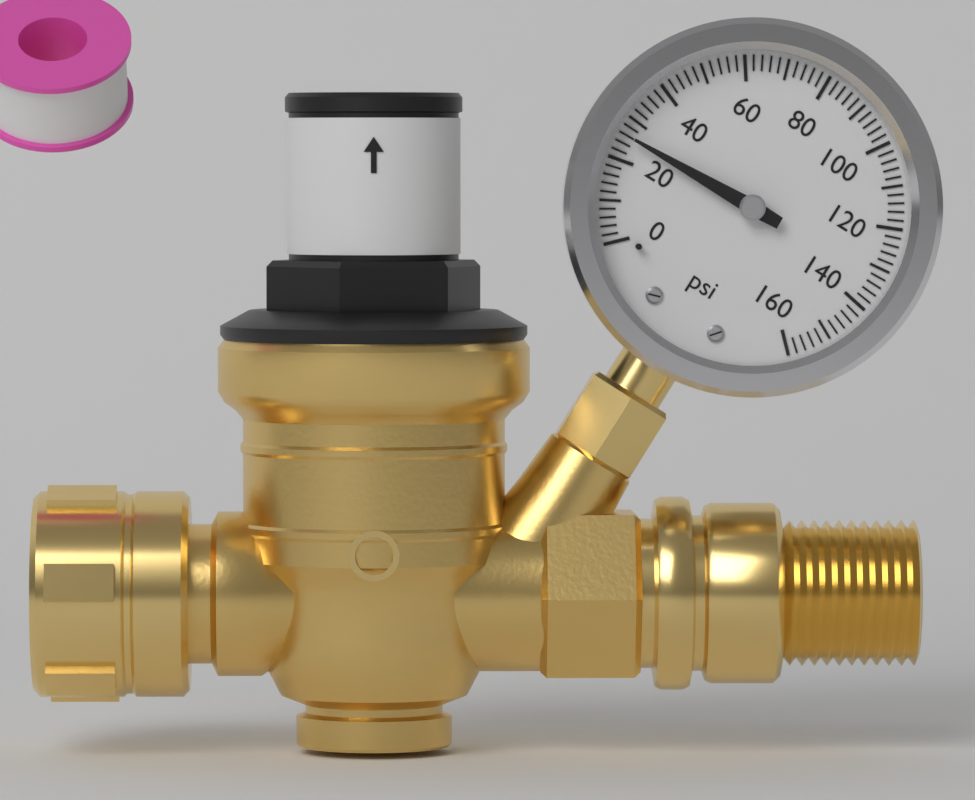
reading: 26 psi
